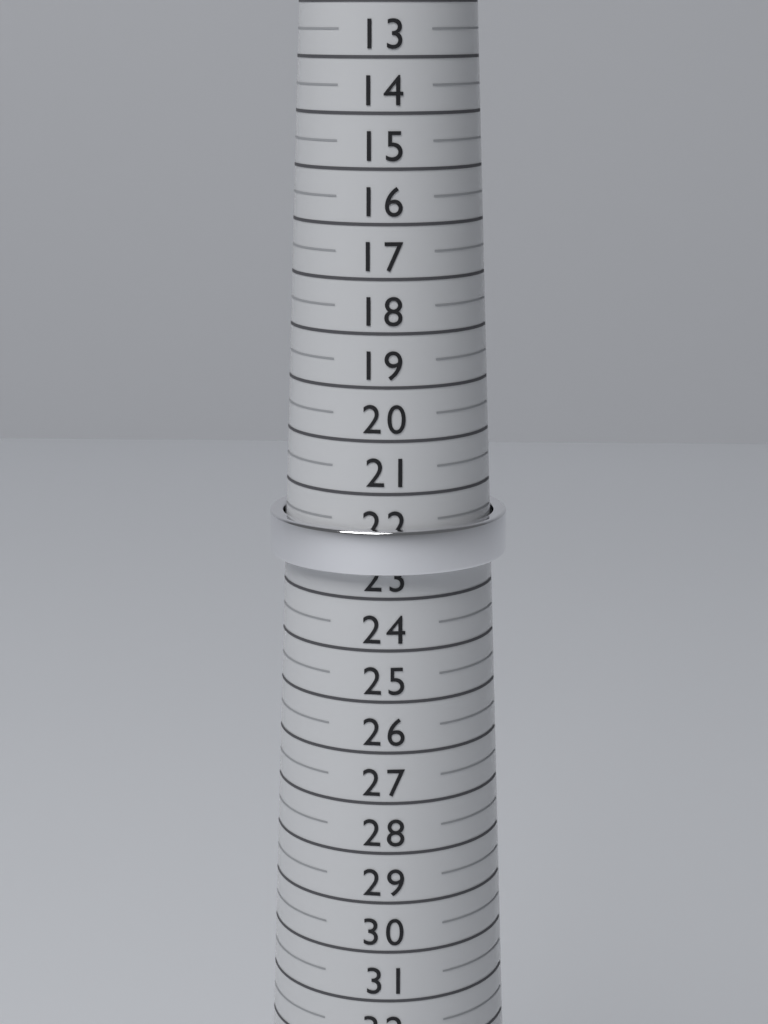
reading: 22.5 (no unit)
